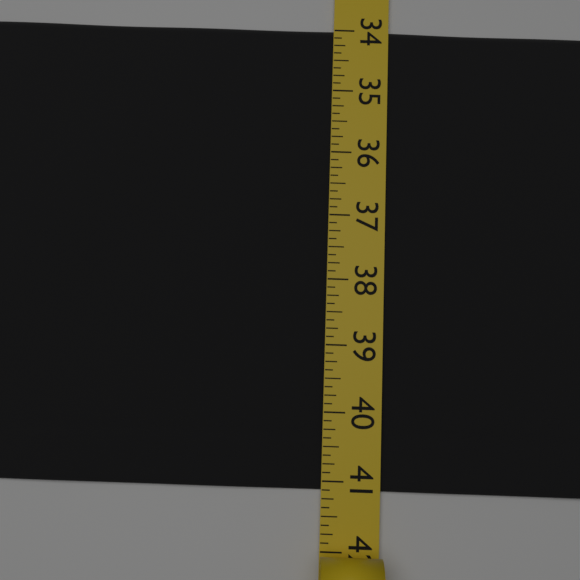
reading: 41.125 (no unit)
